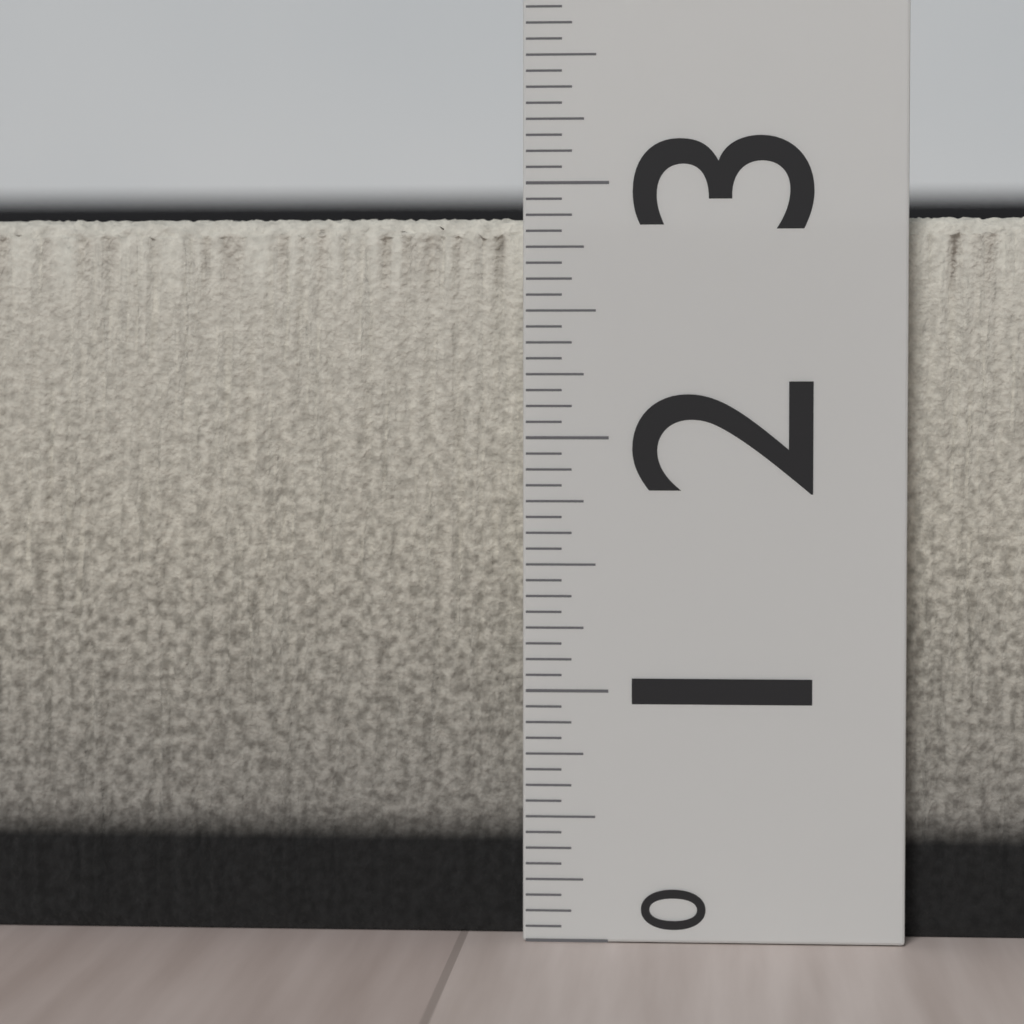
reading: 2.8750 (no unit)
